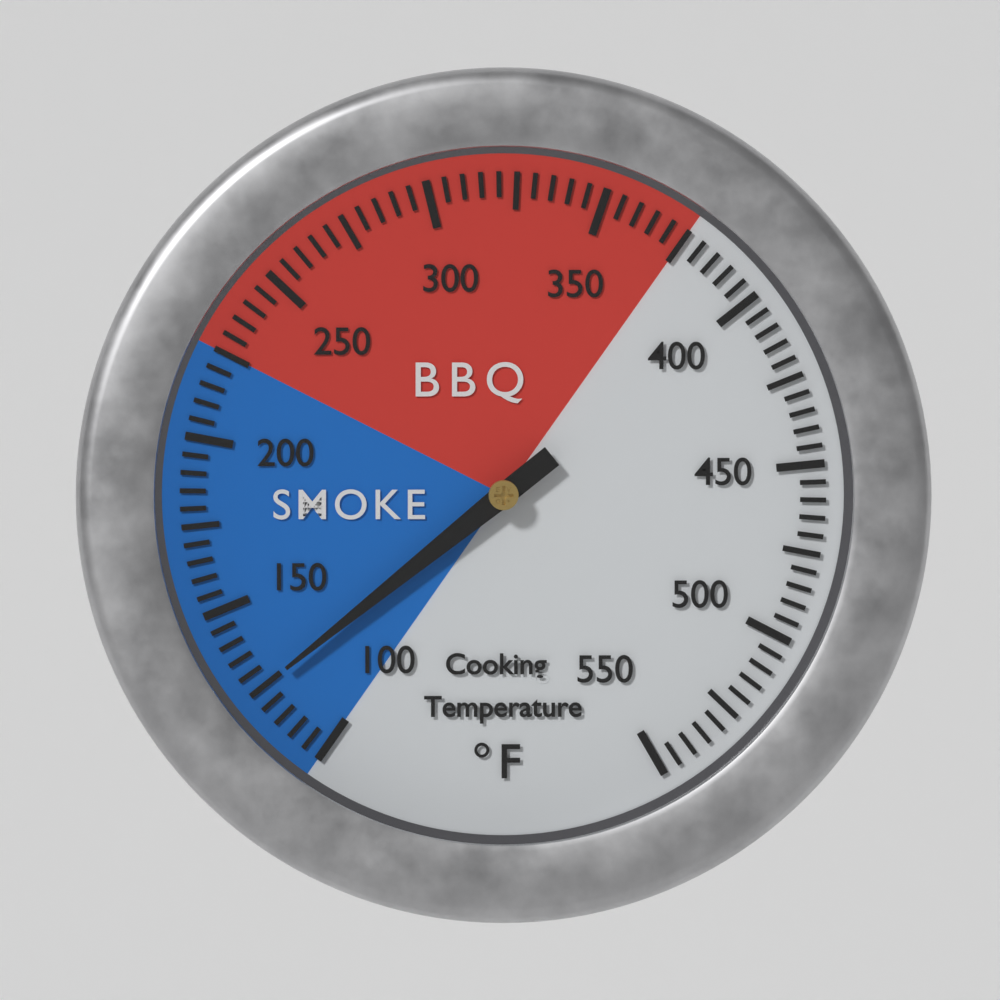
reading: 125 °F
